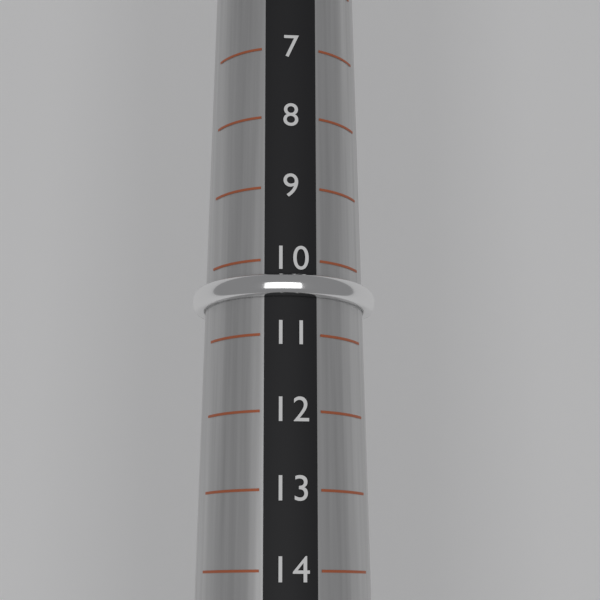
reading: 10.5 (no unit)
